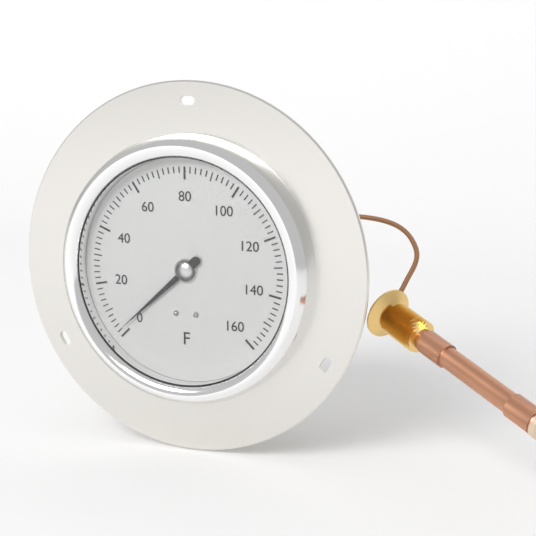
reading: 2 °F
